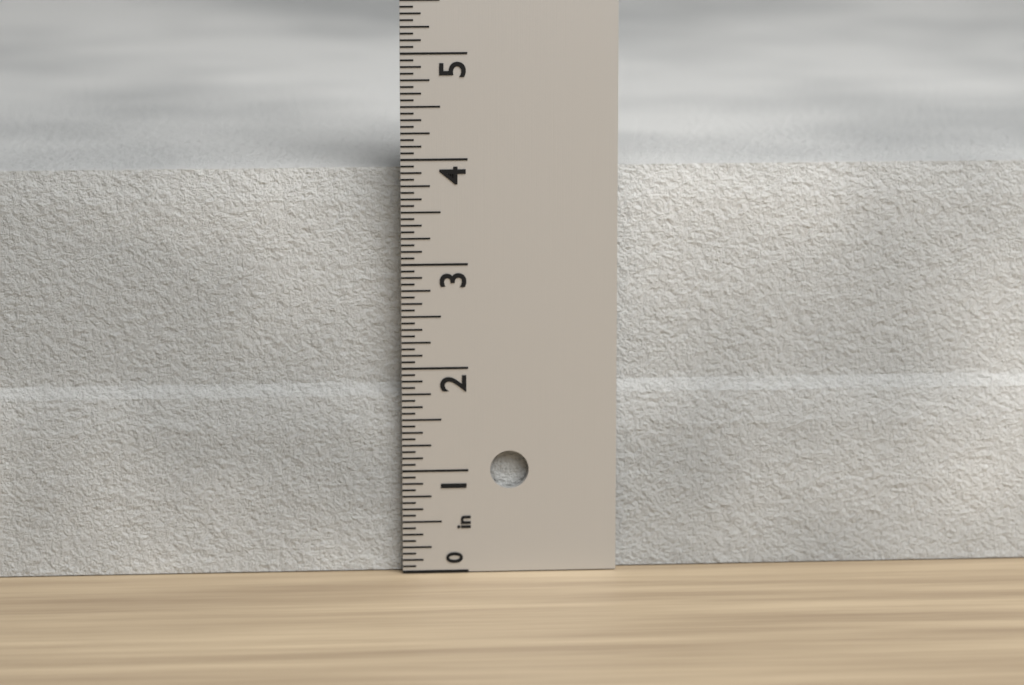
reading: 3.8750 in
